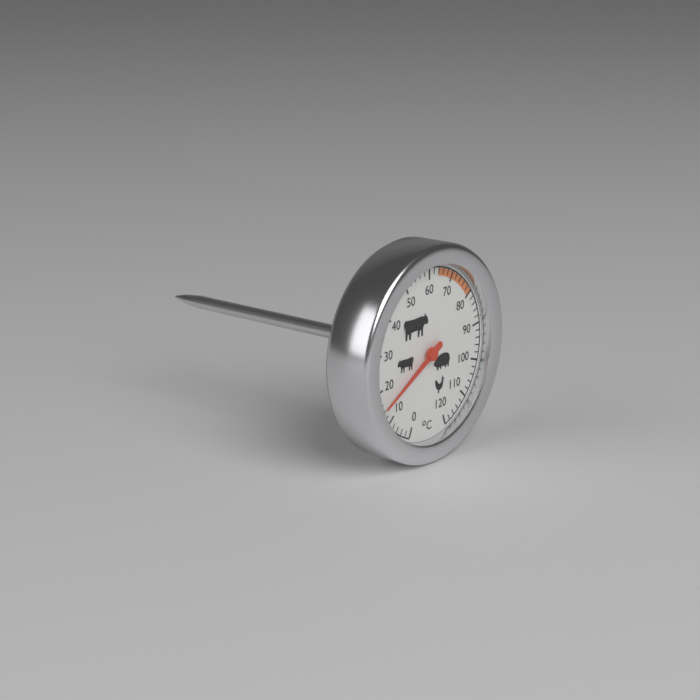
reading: 15 °C
